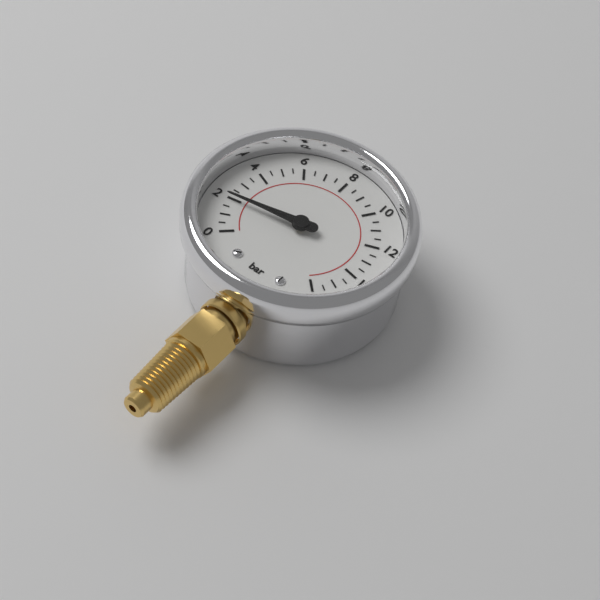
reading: 2.0 bar
